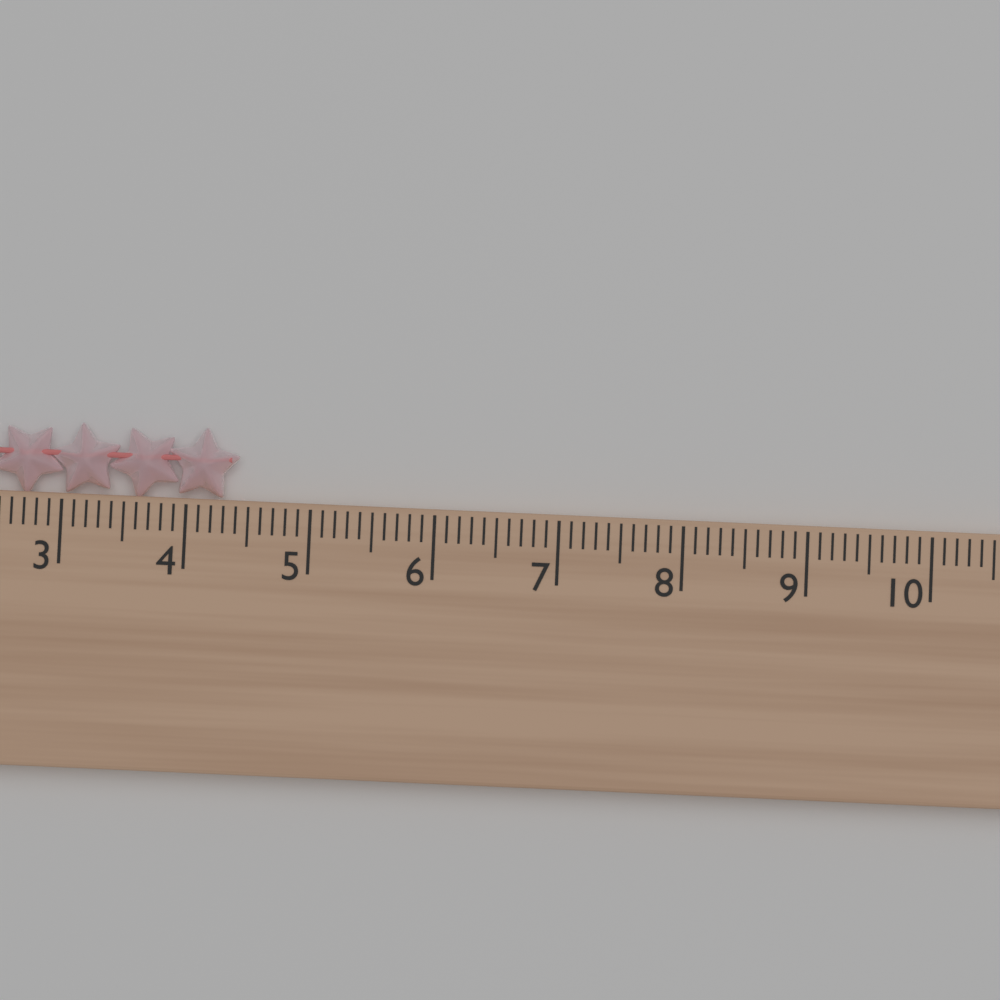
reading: 4.4 cm
